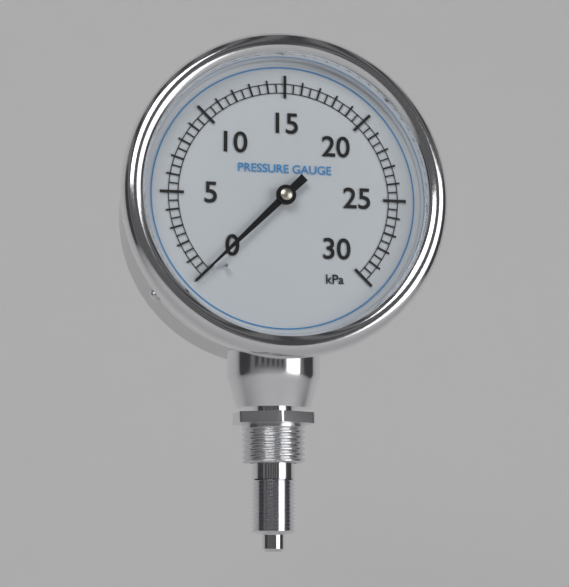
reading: 0.0 kPa
